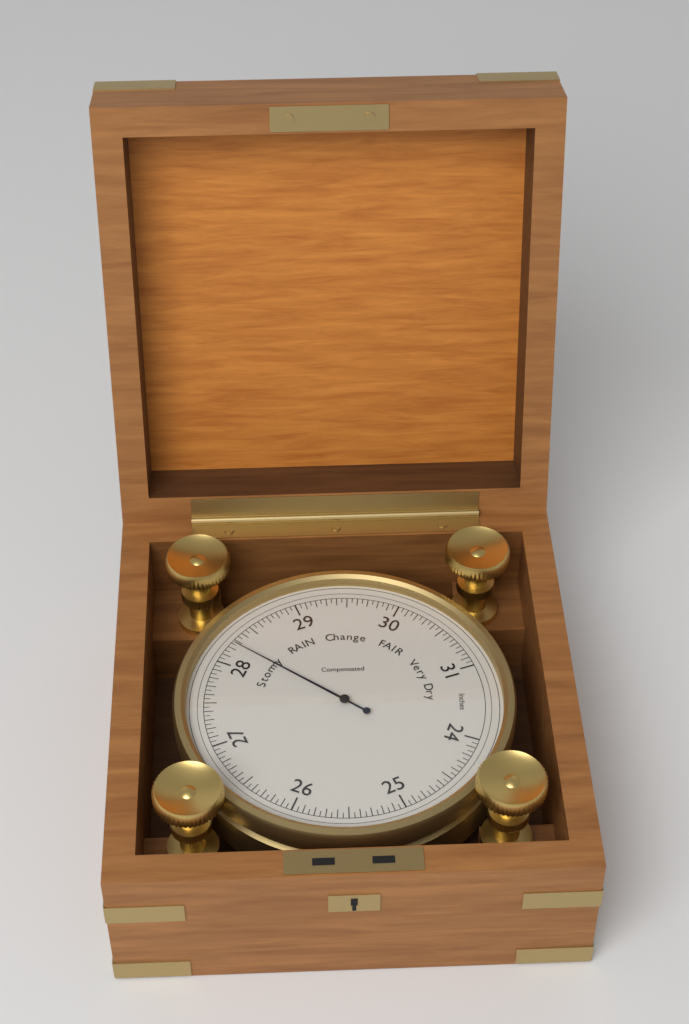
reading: 28.25 inHg
